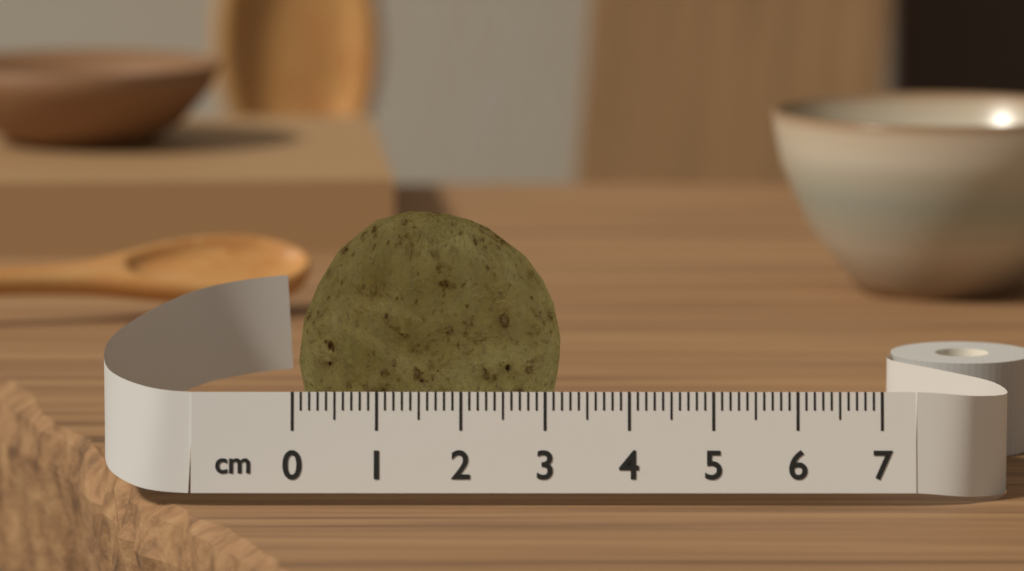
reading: 3.2 cm
